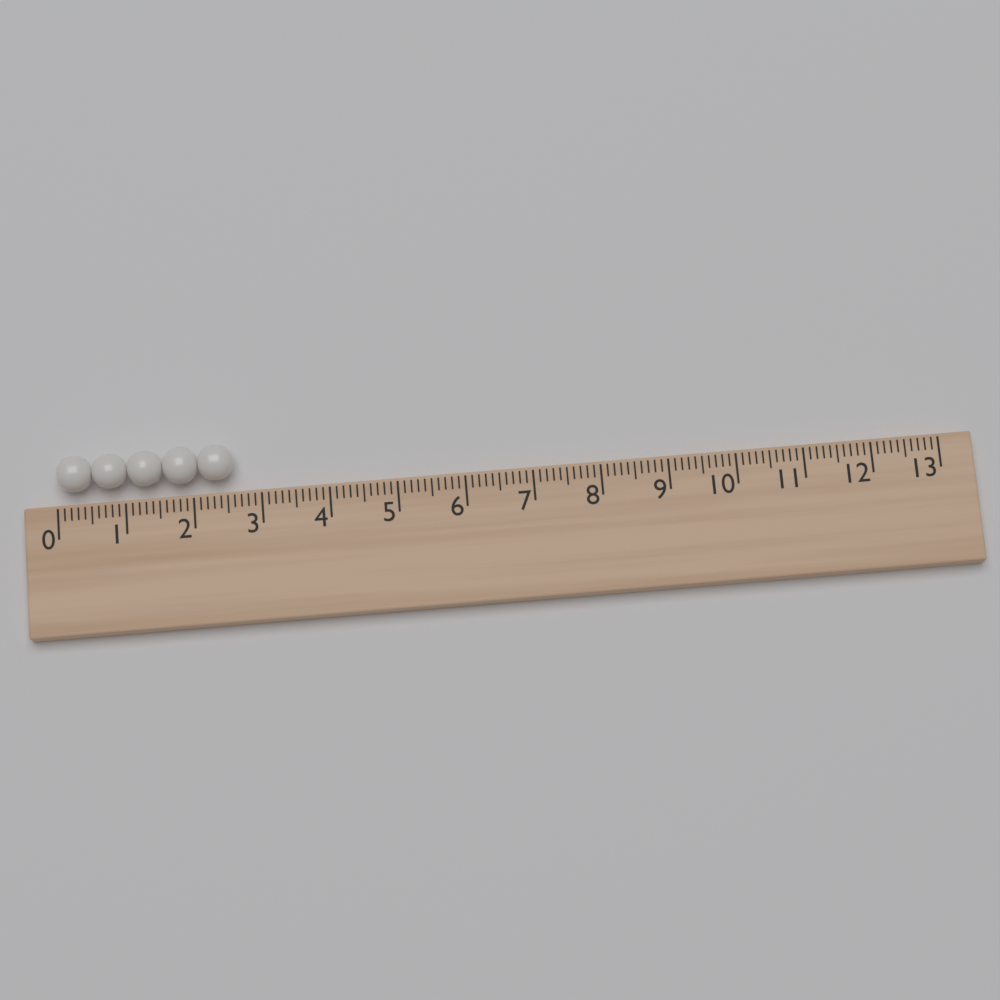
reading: 2.6 (no unit)
